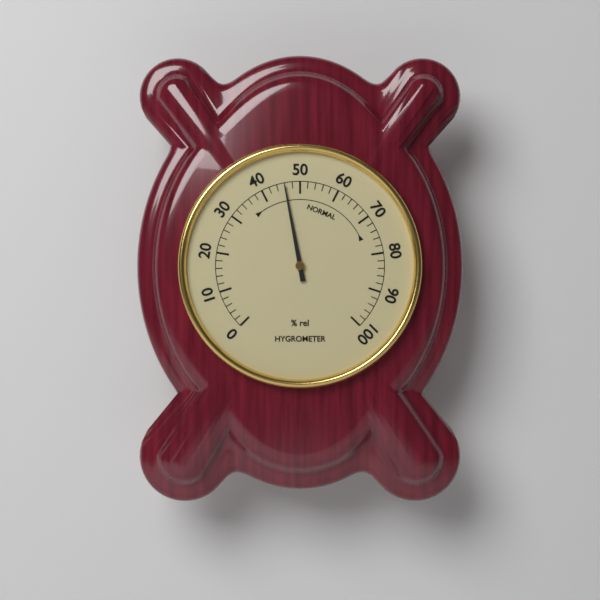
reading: 46 %
